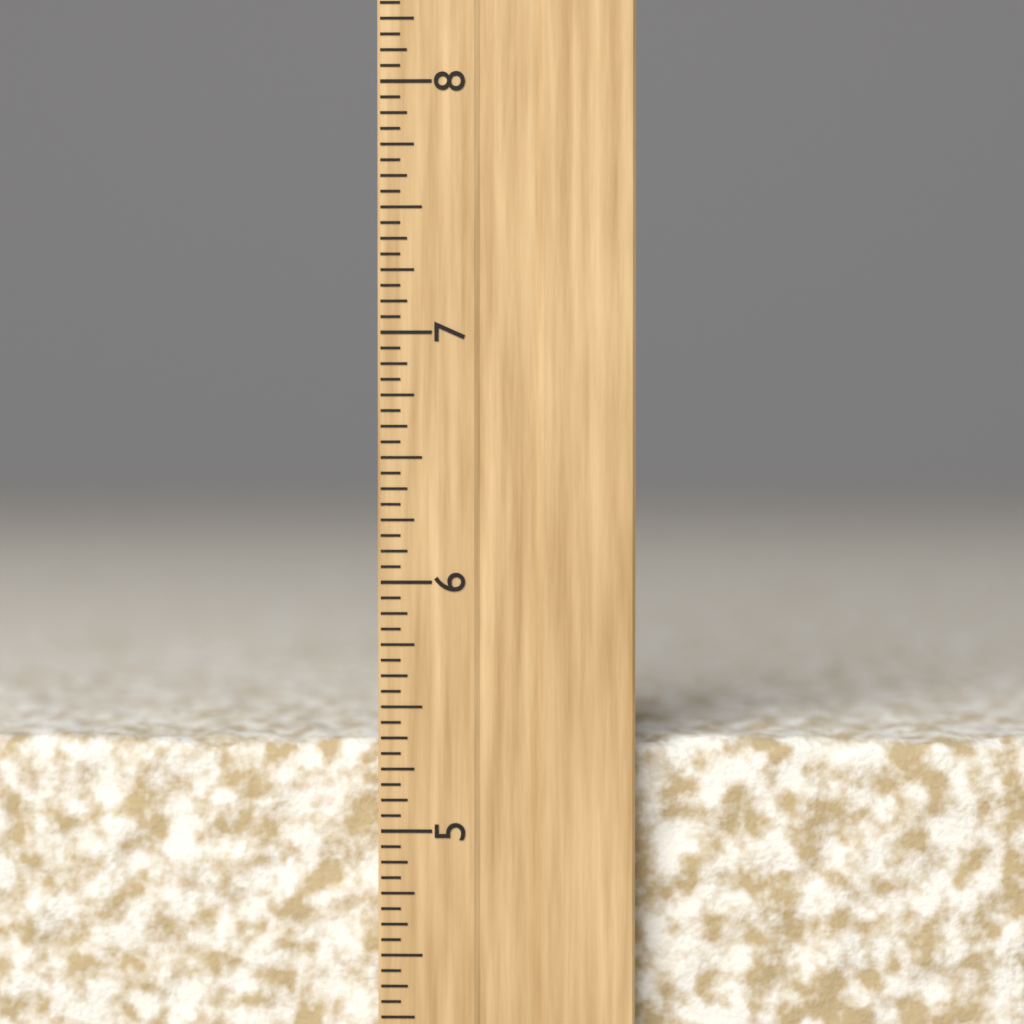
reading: 5.3750 inch
